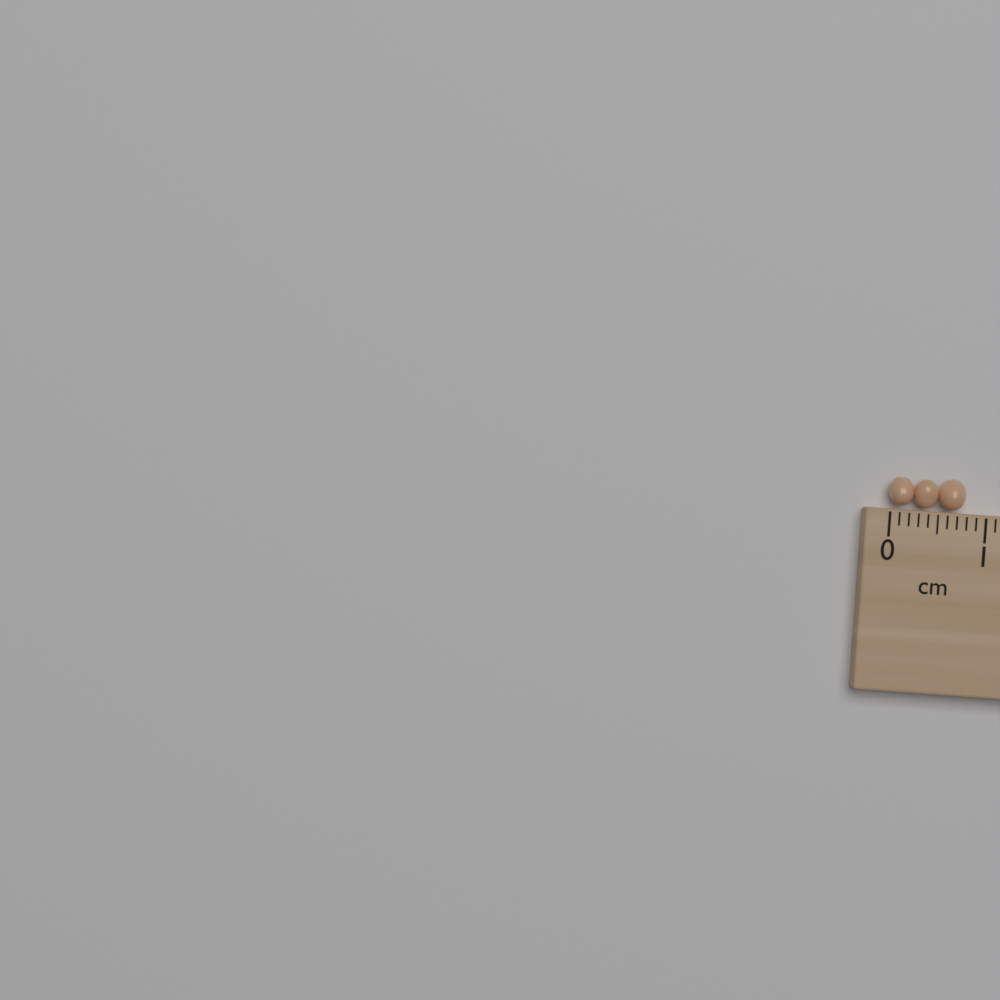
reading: 0.8 cm
